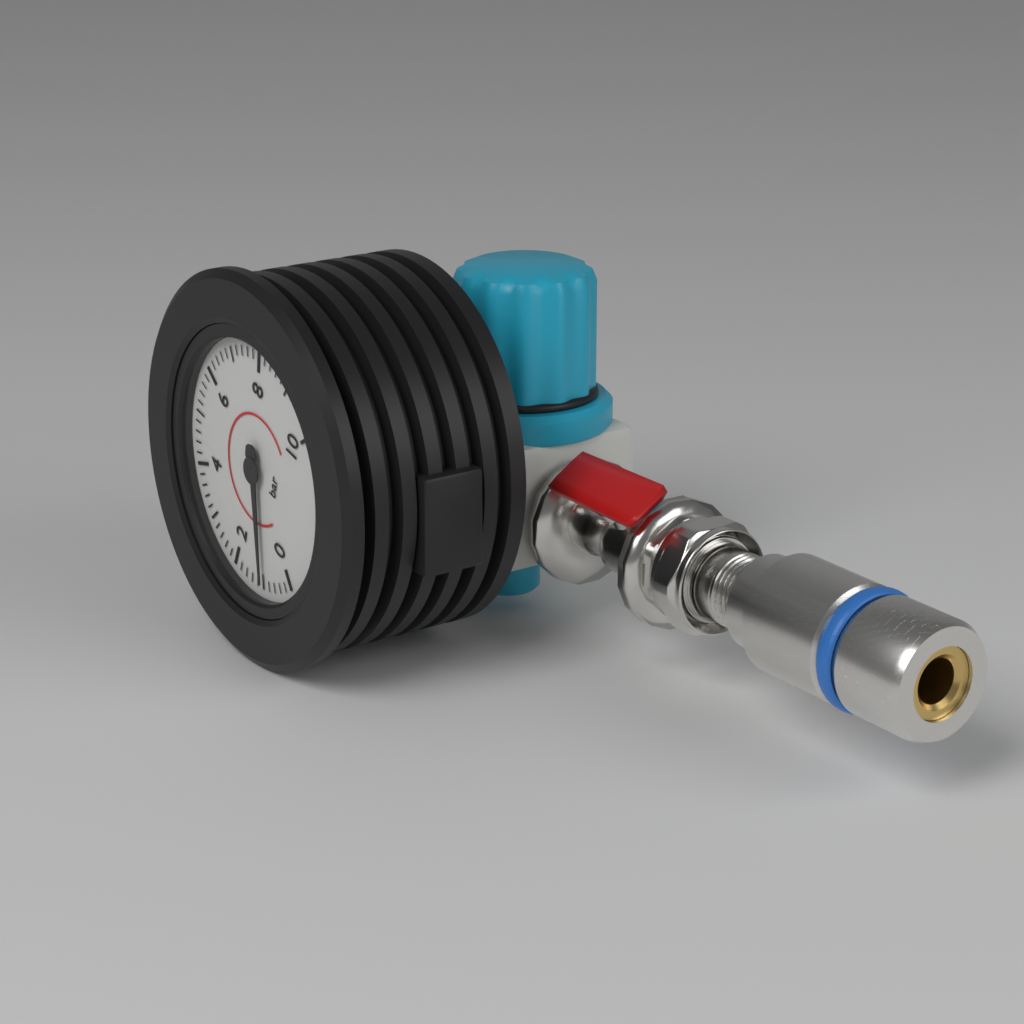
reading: 1.0 bar
